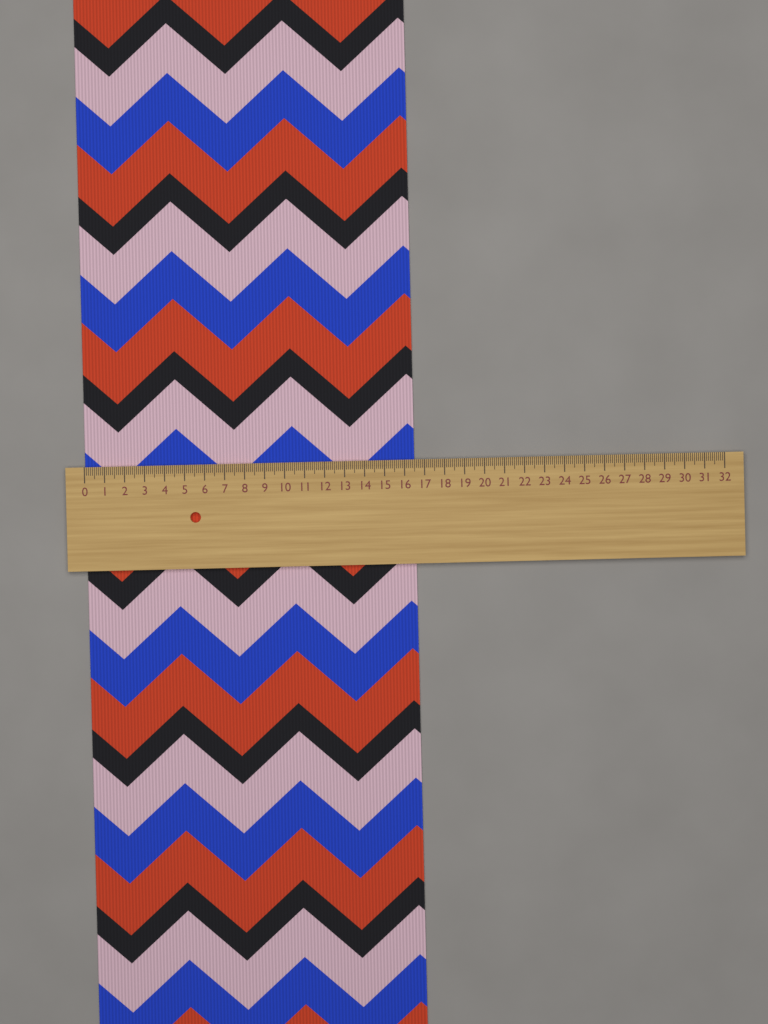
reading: 16.5 (no unit)
